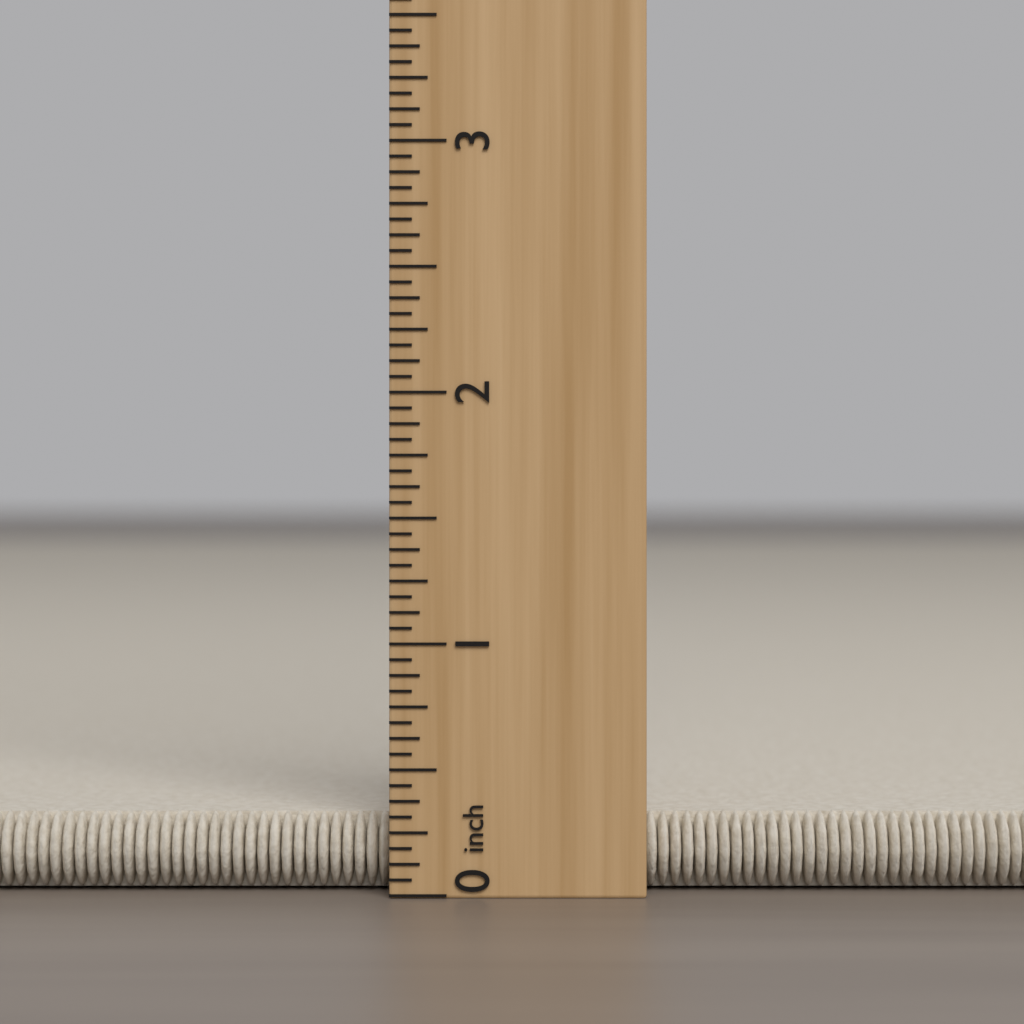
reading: 0.3125 inch
